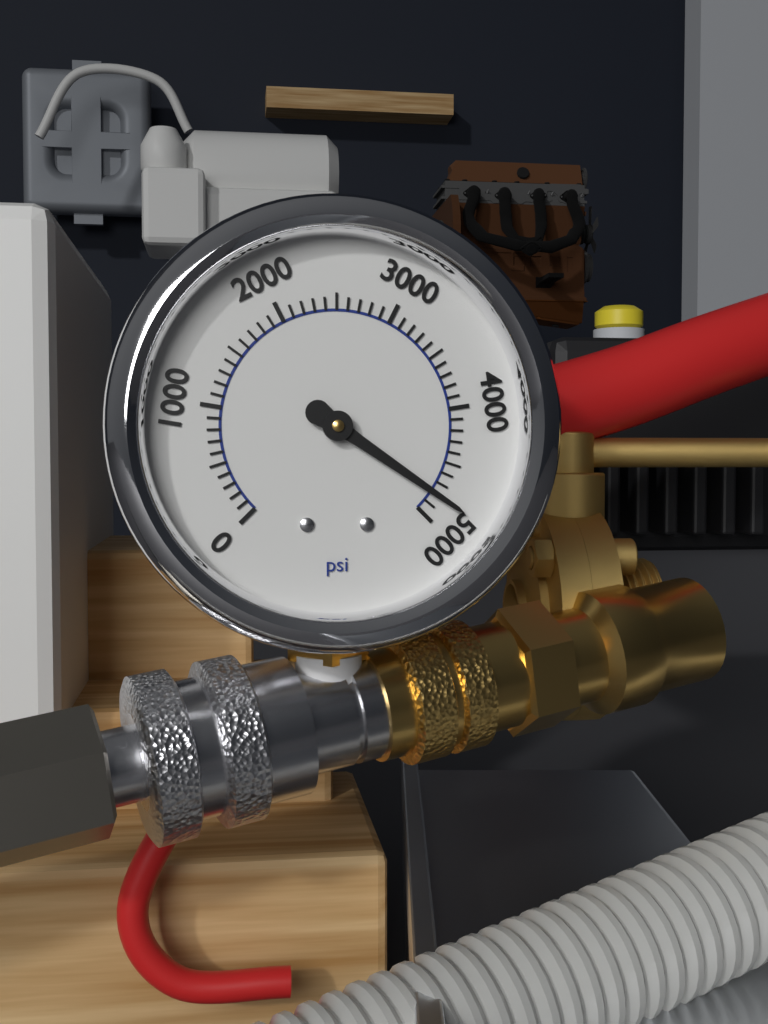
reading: 4800 psi
